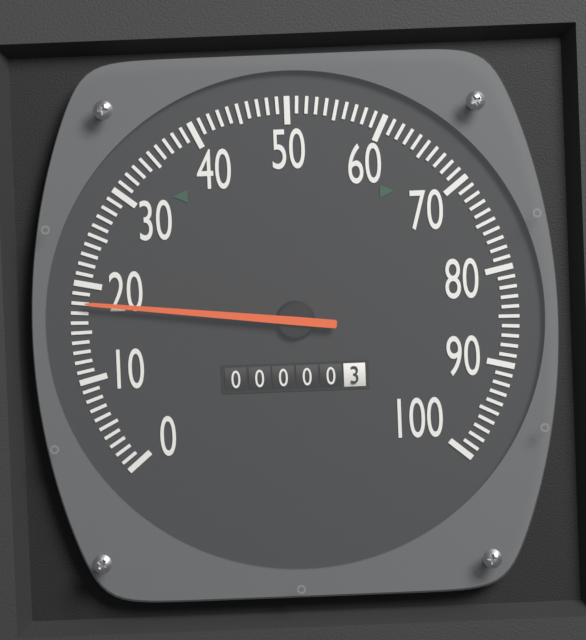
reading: 18 (no unit)
